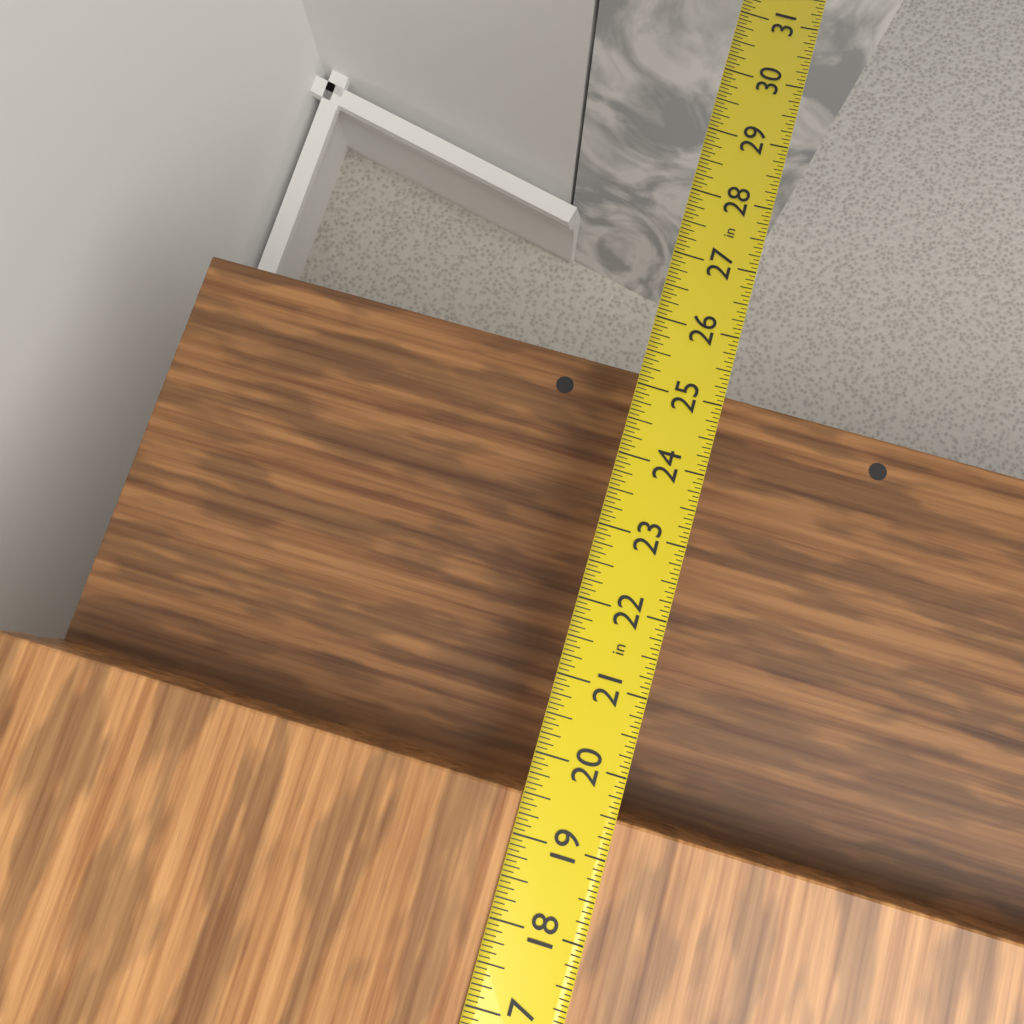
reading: 19.5000 in
